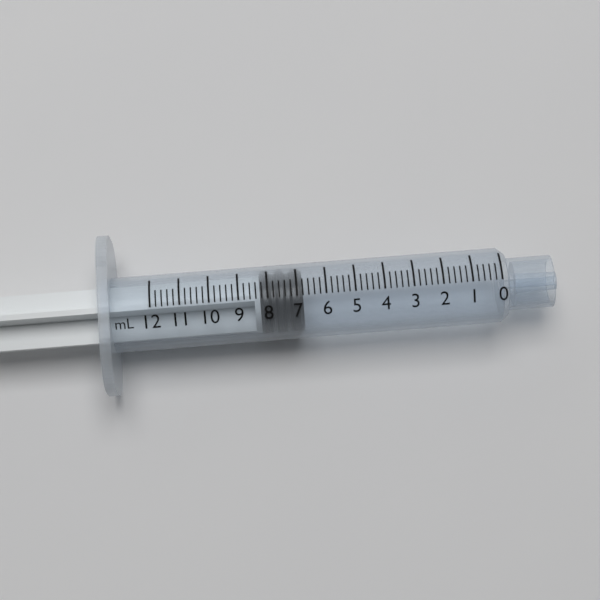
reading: 6.8 mL
